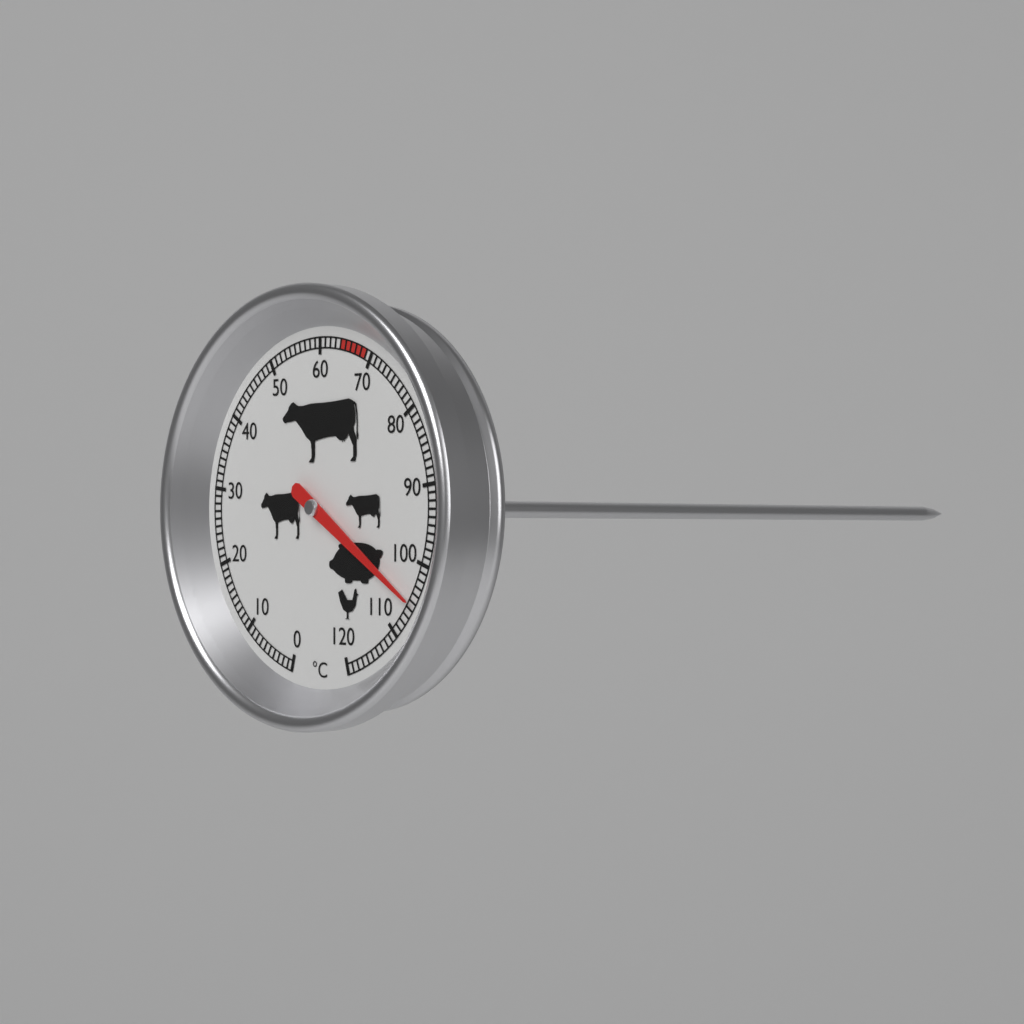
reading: 105 °C
